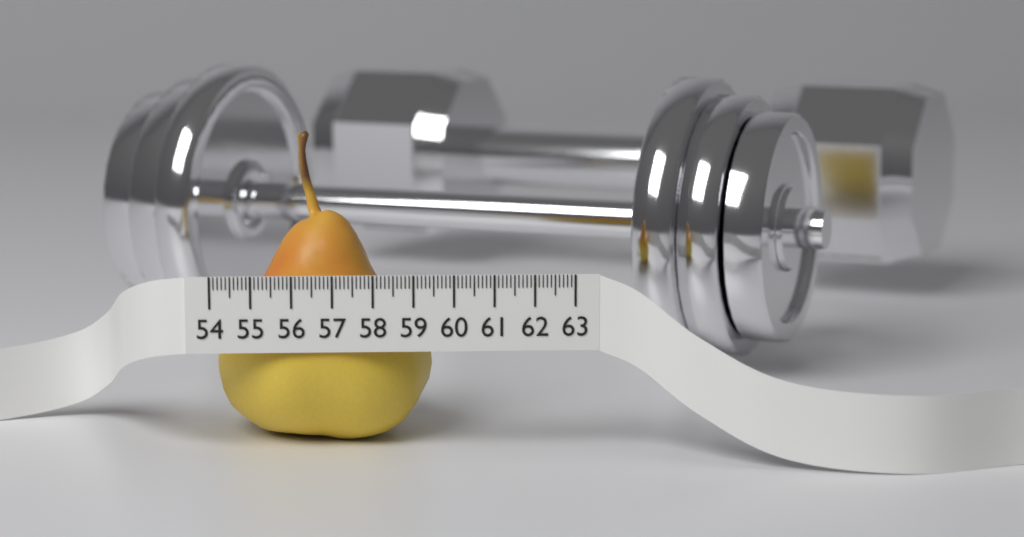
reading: 59.5 (no unit)
